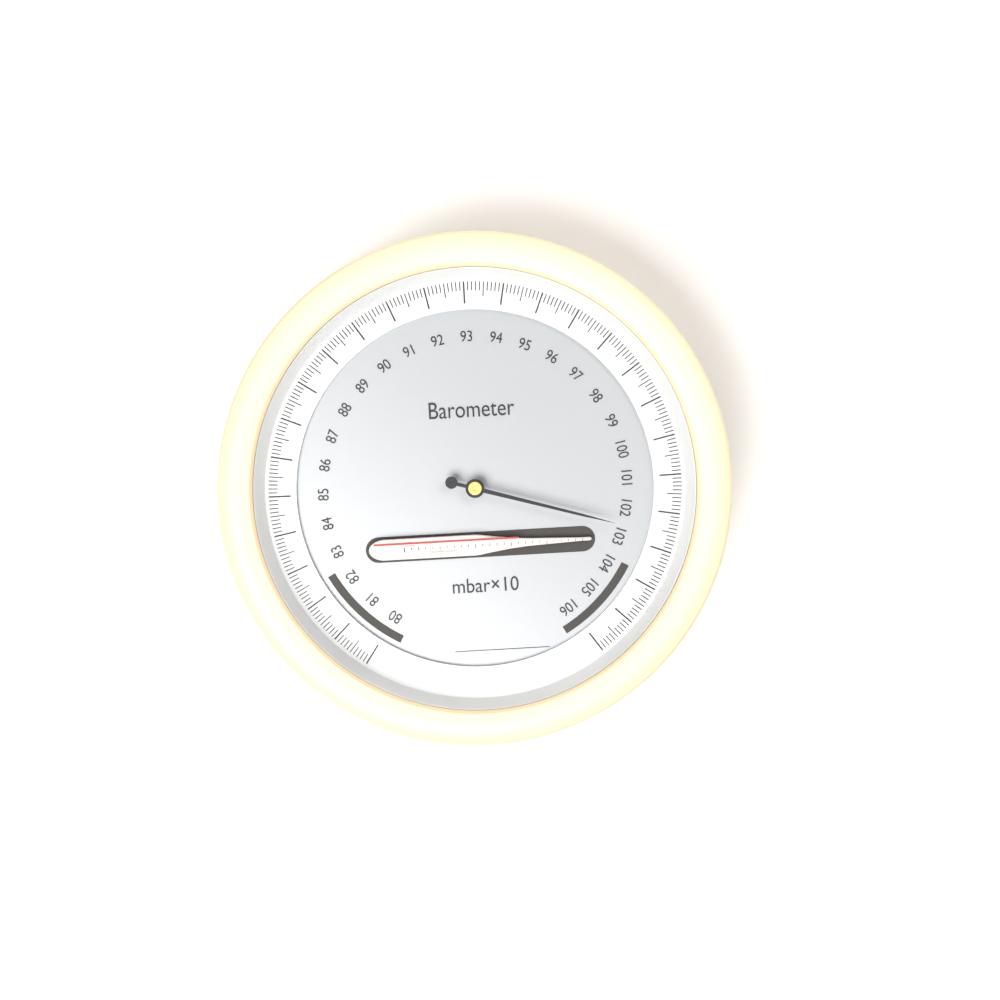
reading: 102.6 mbar×10
